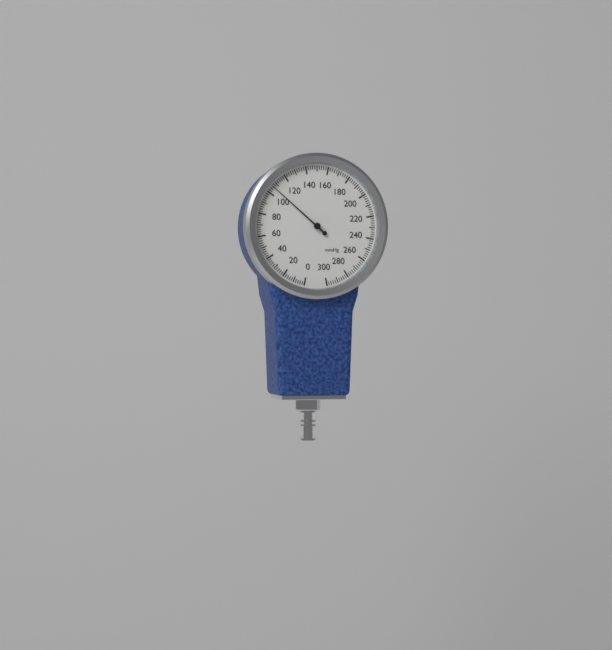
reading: 106 mmHg
